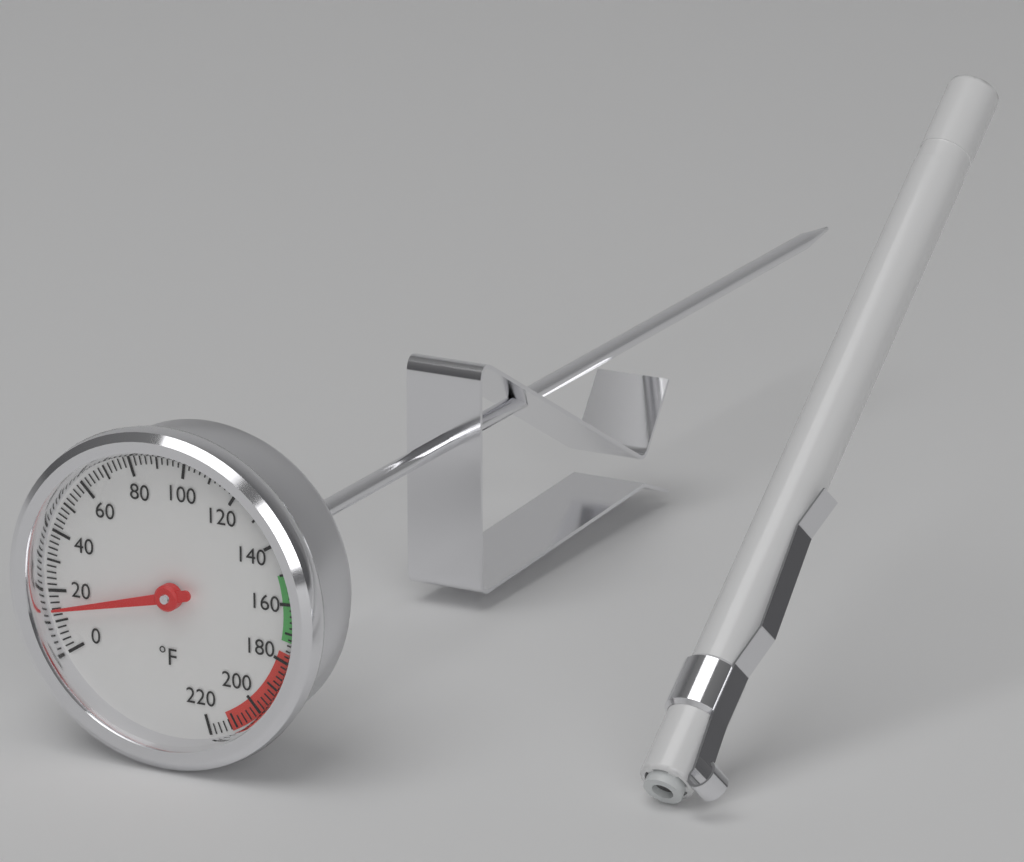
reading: 14 °F
